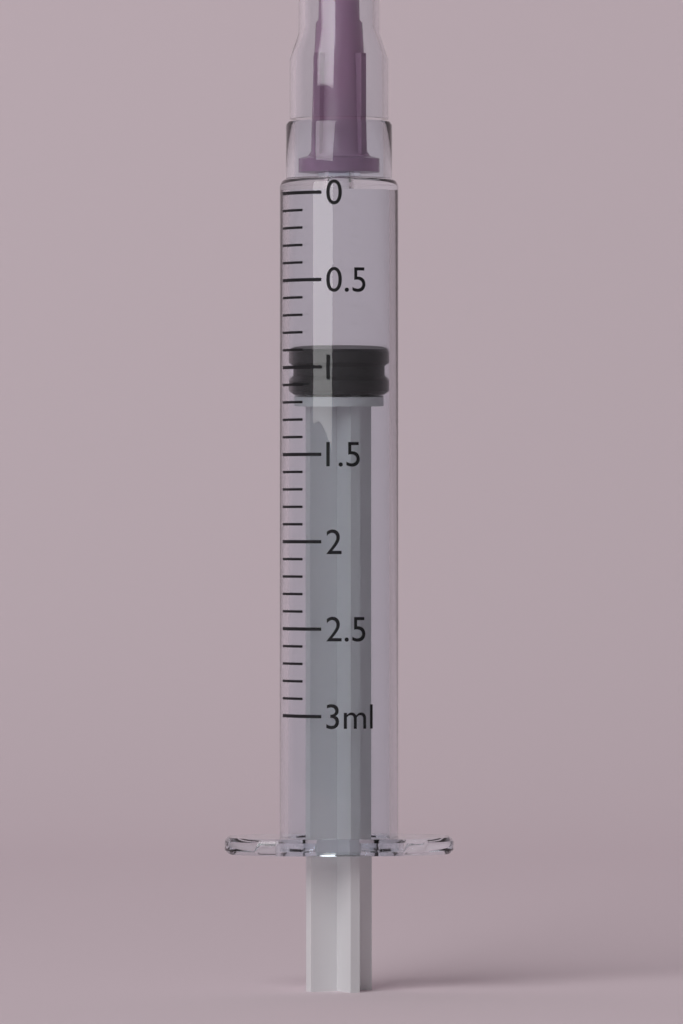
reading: 0.9 ml
